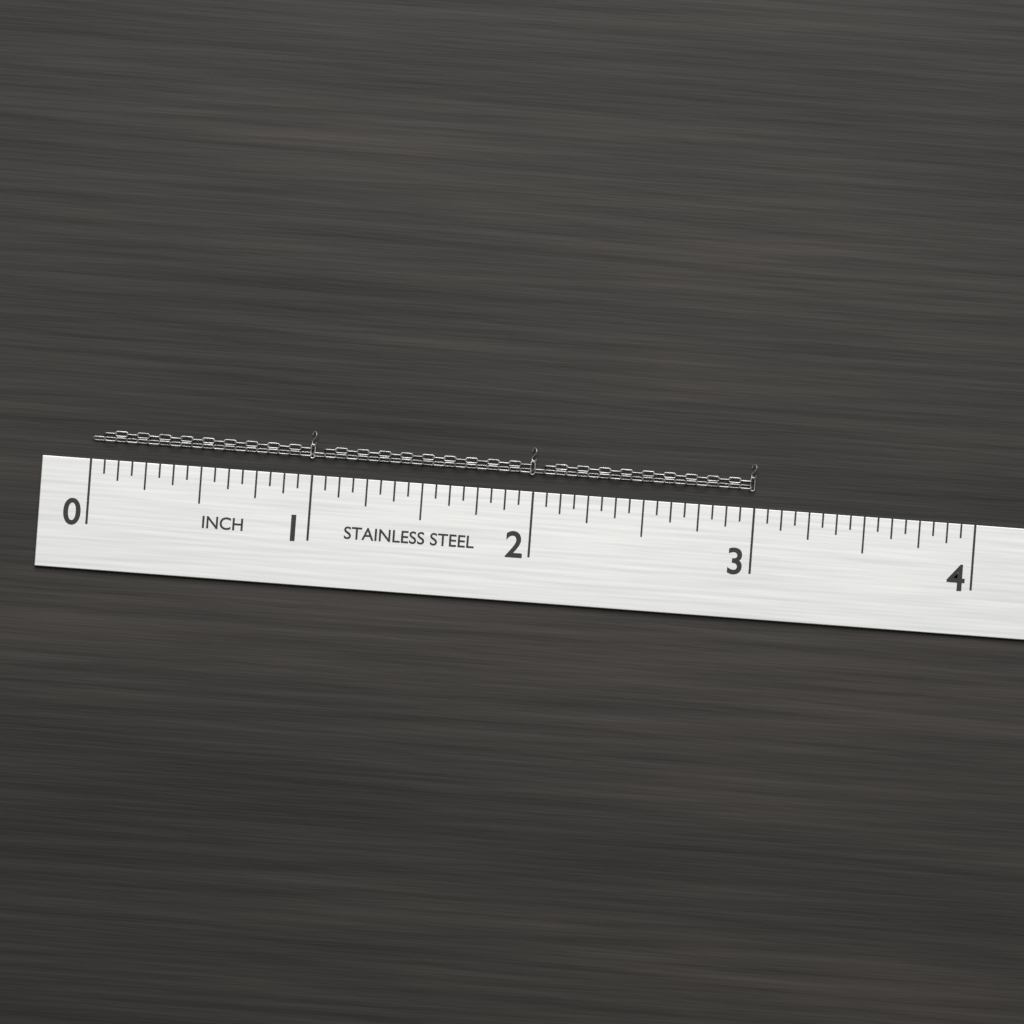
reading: 3.0000 in
